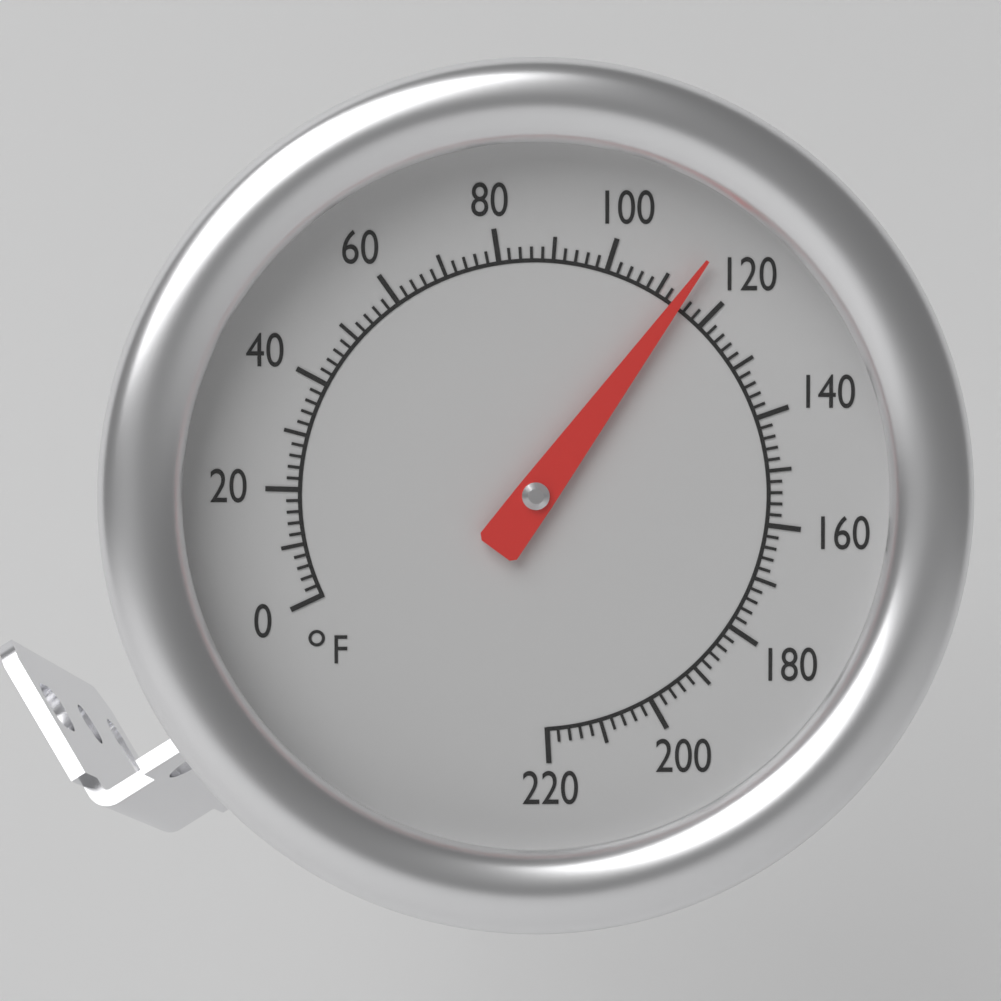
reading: 114 °F
